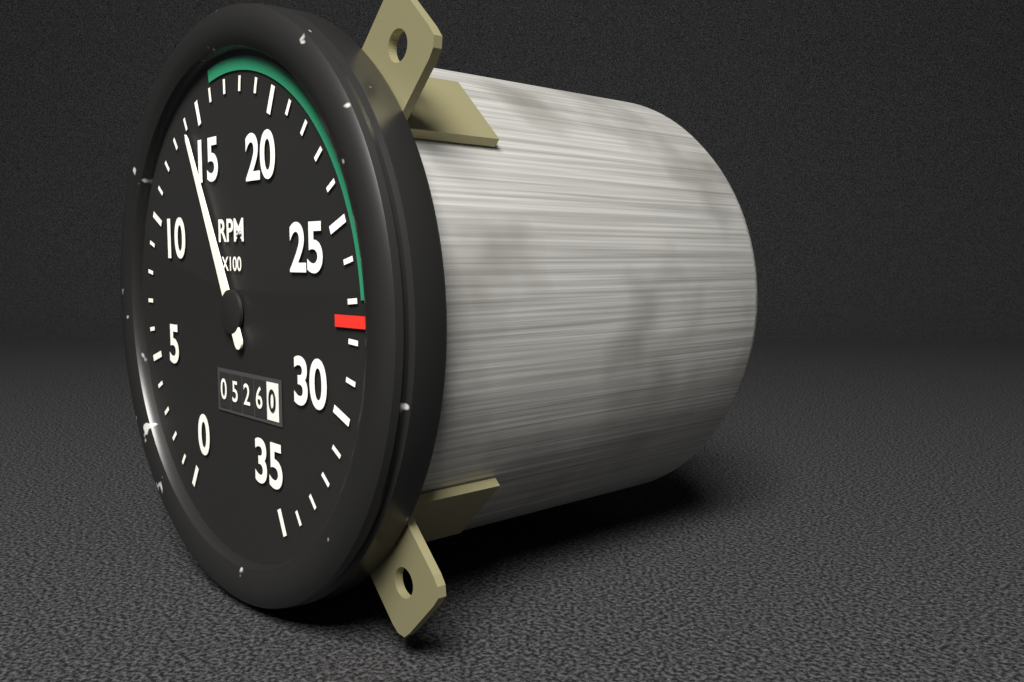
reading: 1400 RPM
